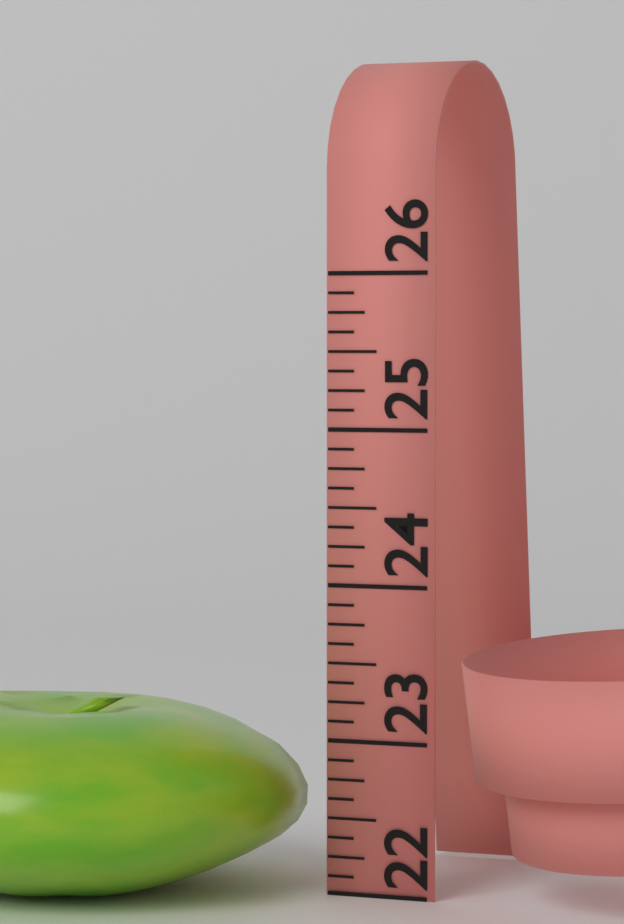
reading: 23.250 (no unit)
